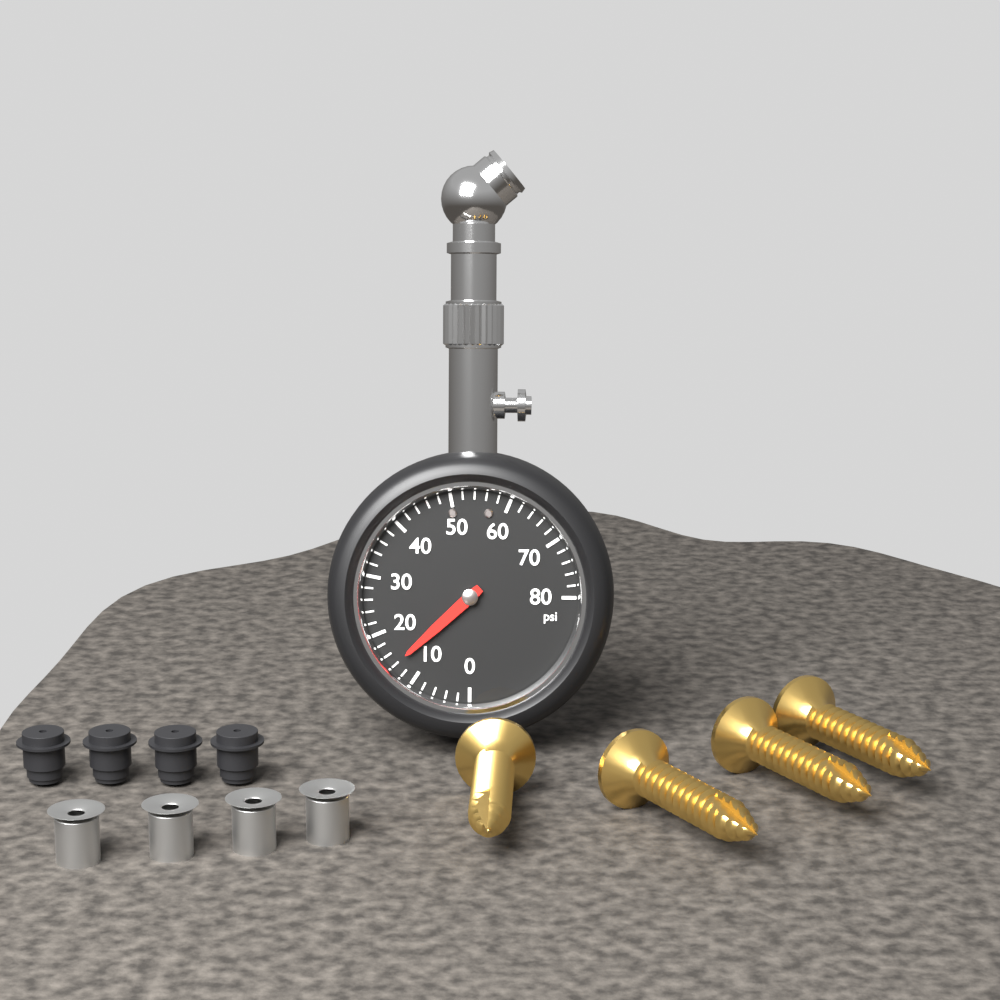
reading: 14 psi
